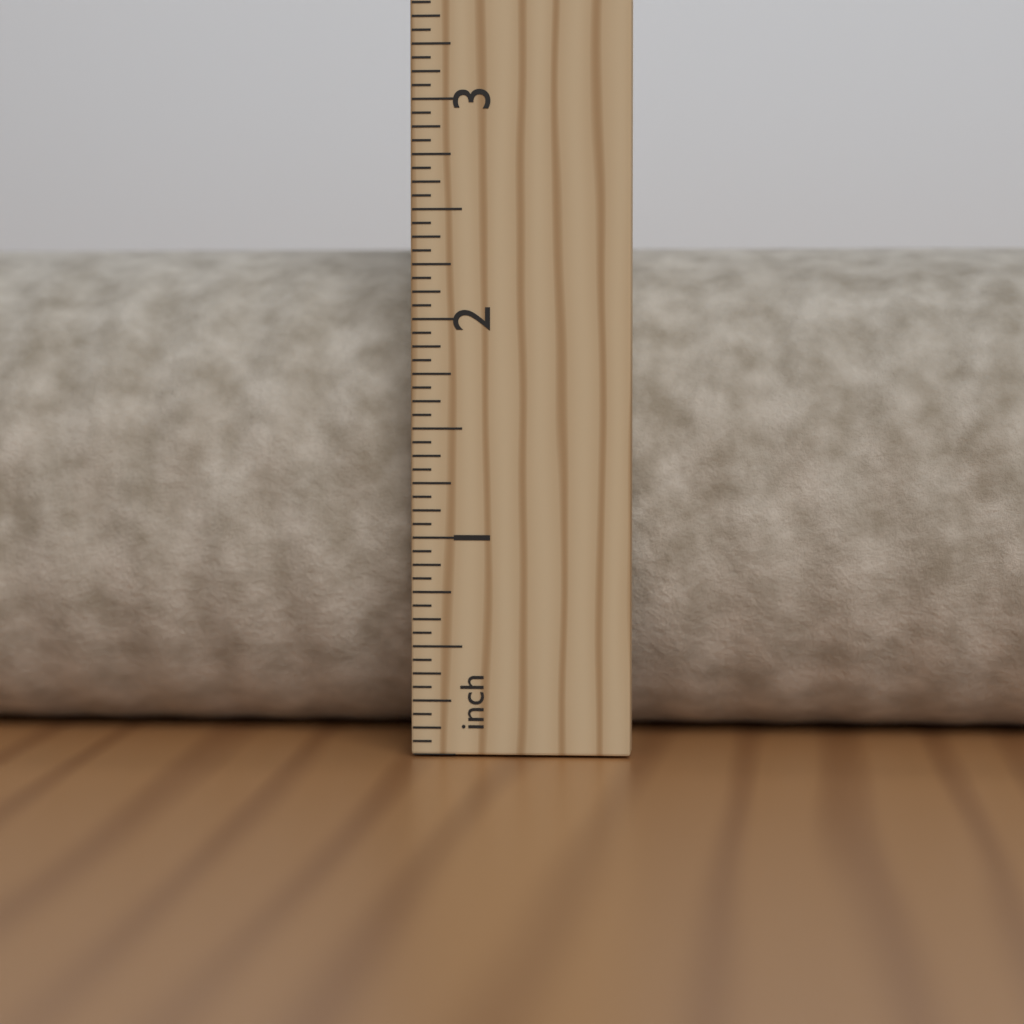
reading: 2.3750 in
